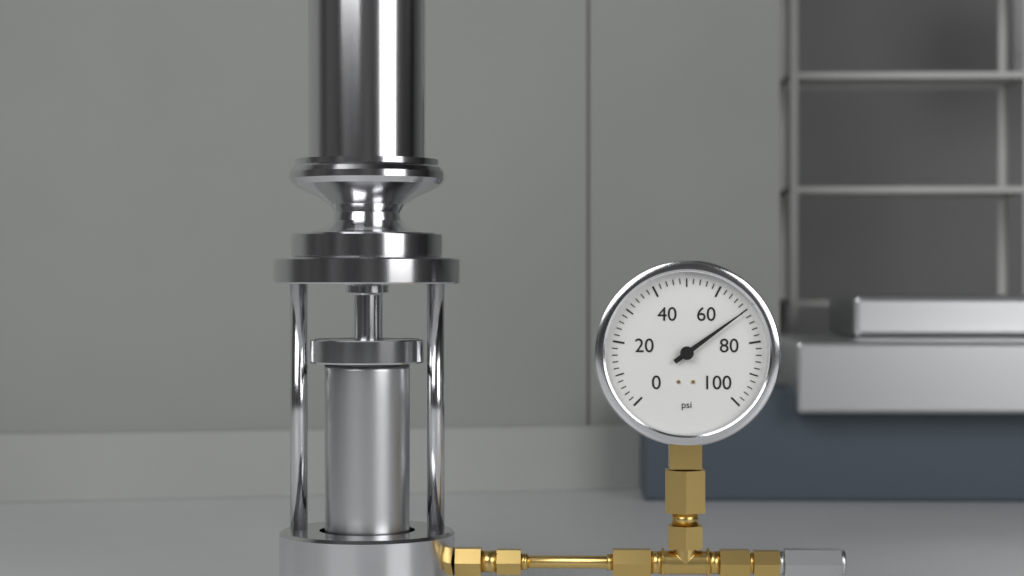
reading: 70 psi
